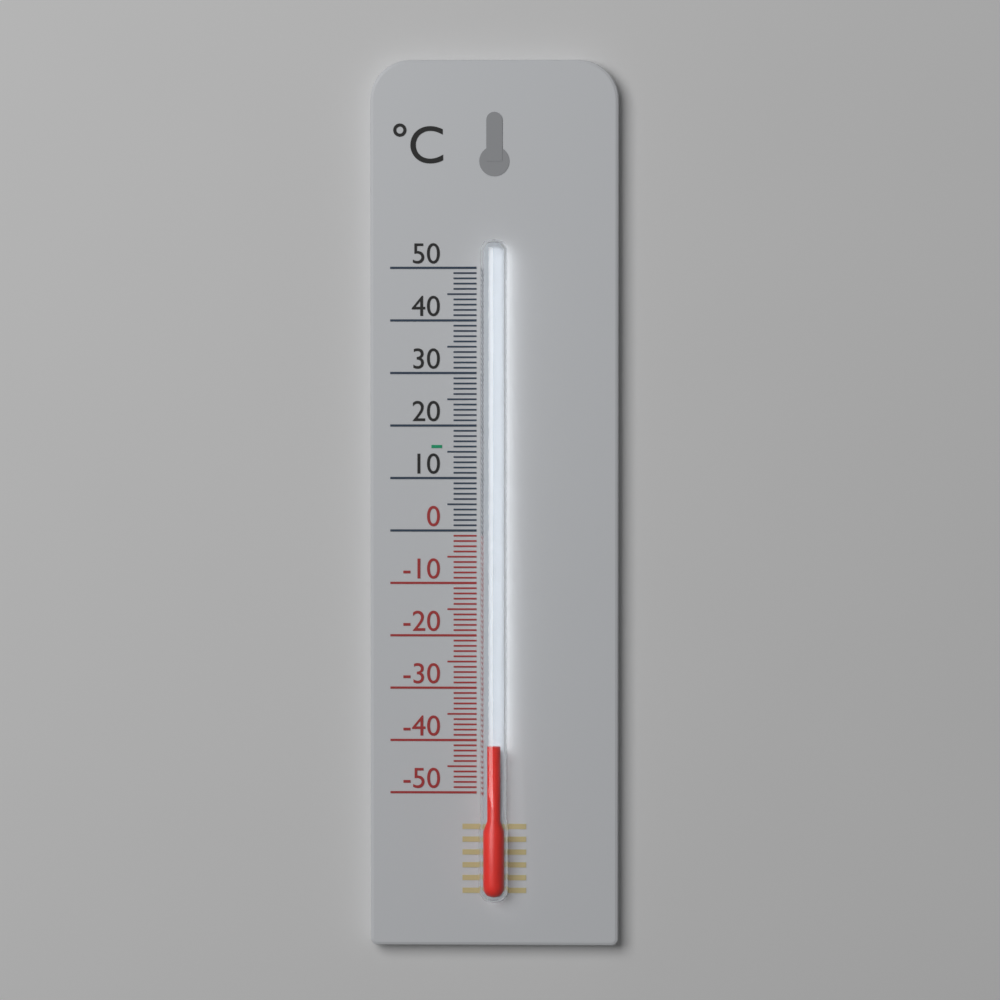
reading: -41 °C
